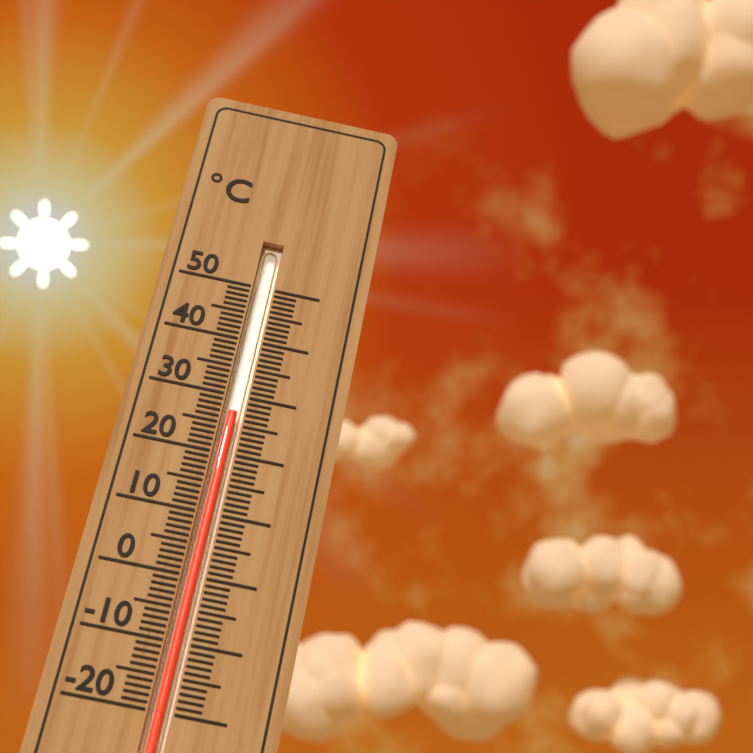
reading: 27 °C
